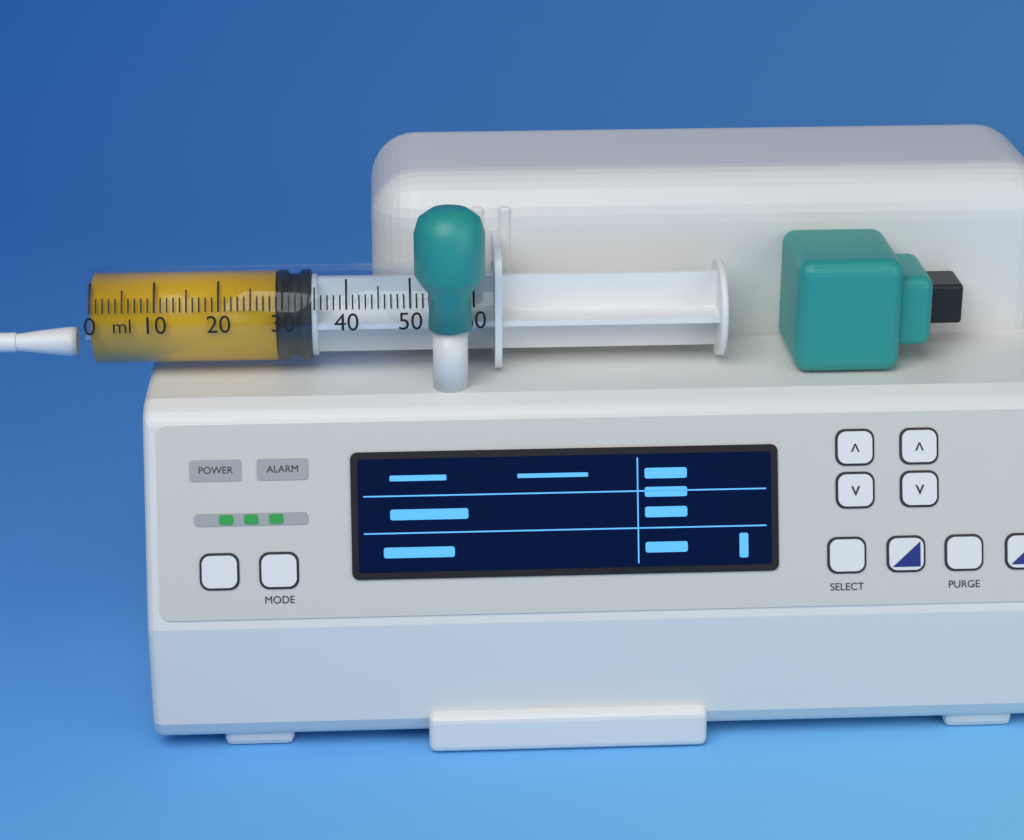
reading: 29 ml
